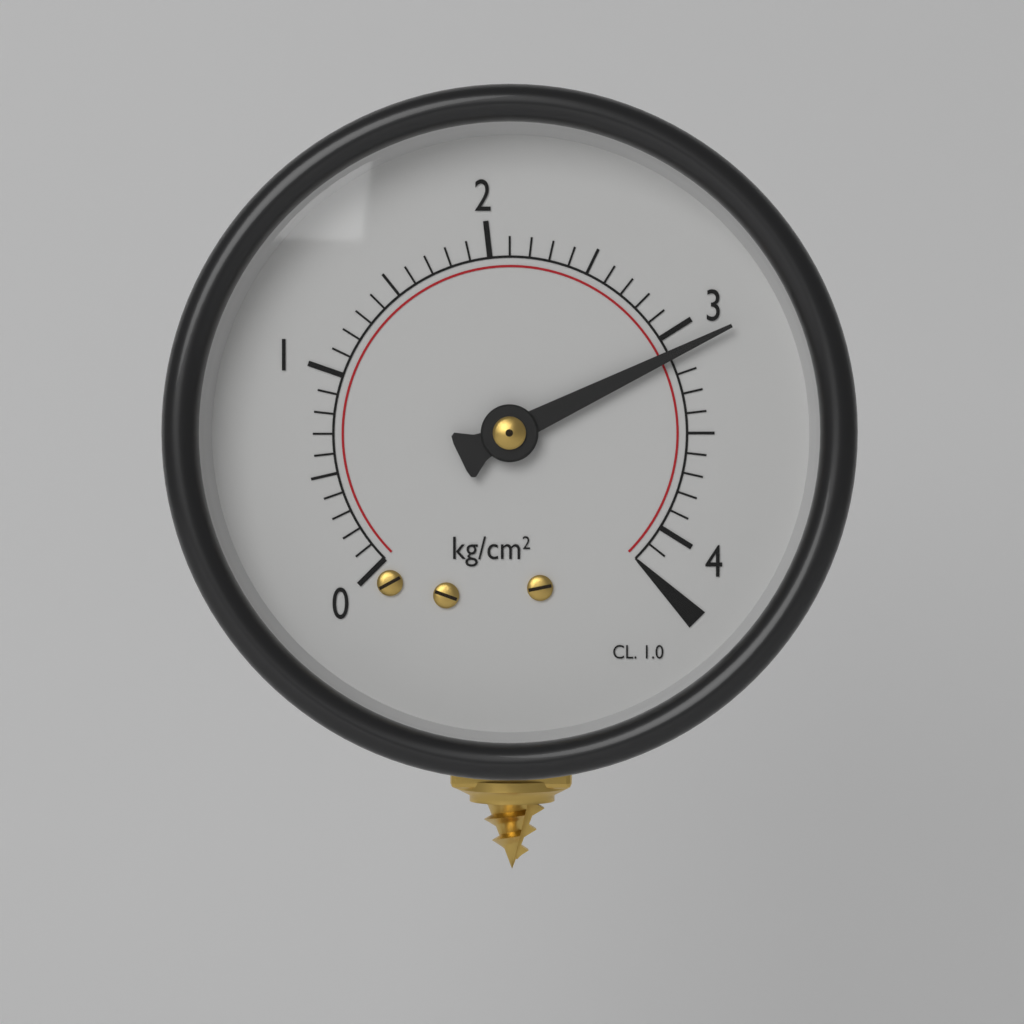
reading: 3.1 kg/cm²
